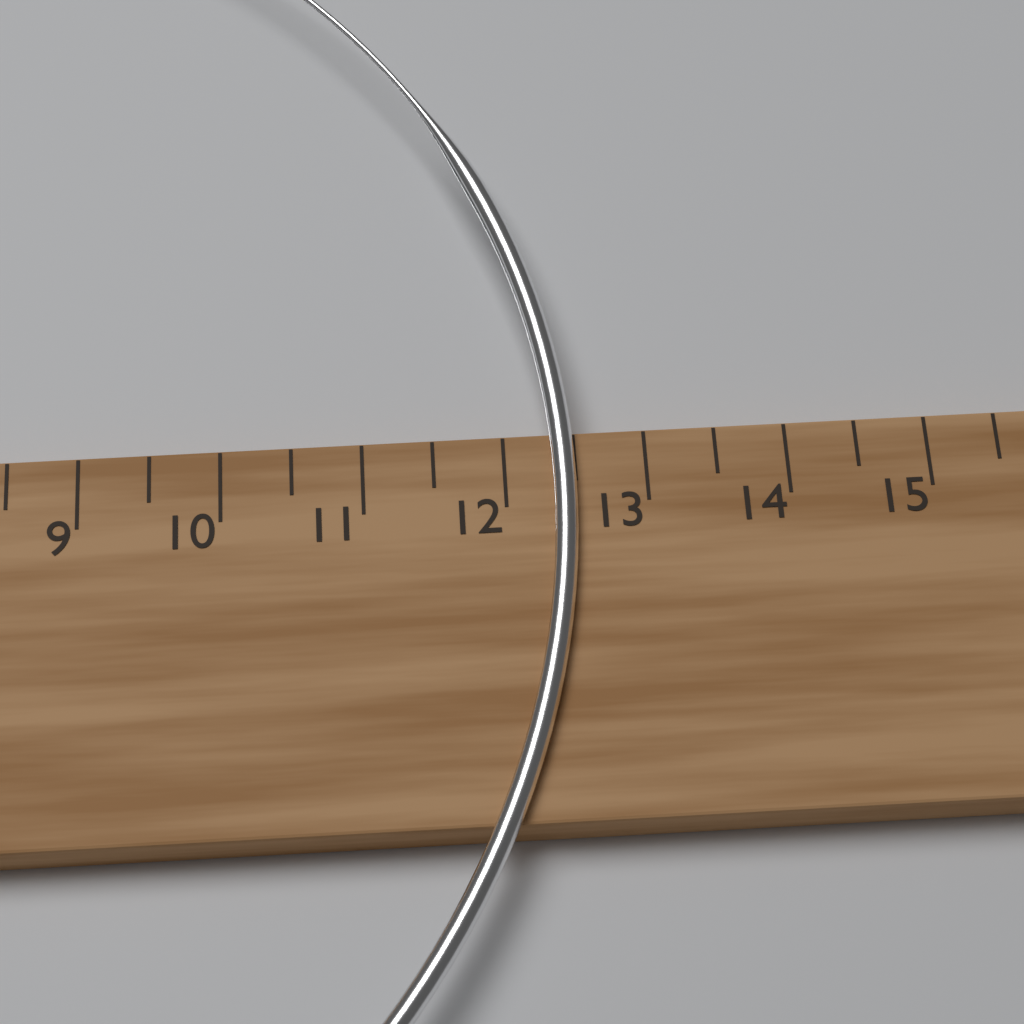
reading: 12.5 cm
